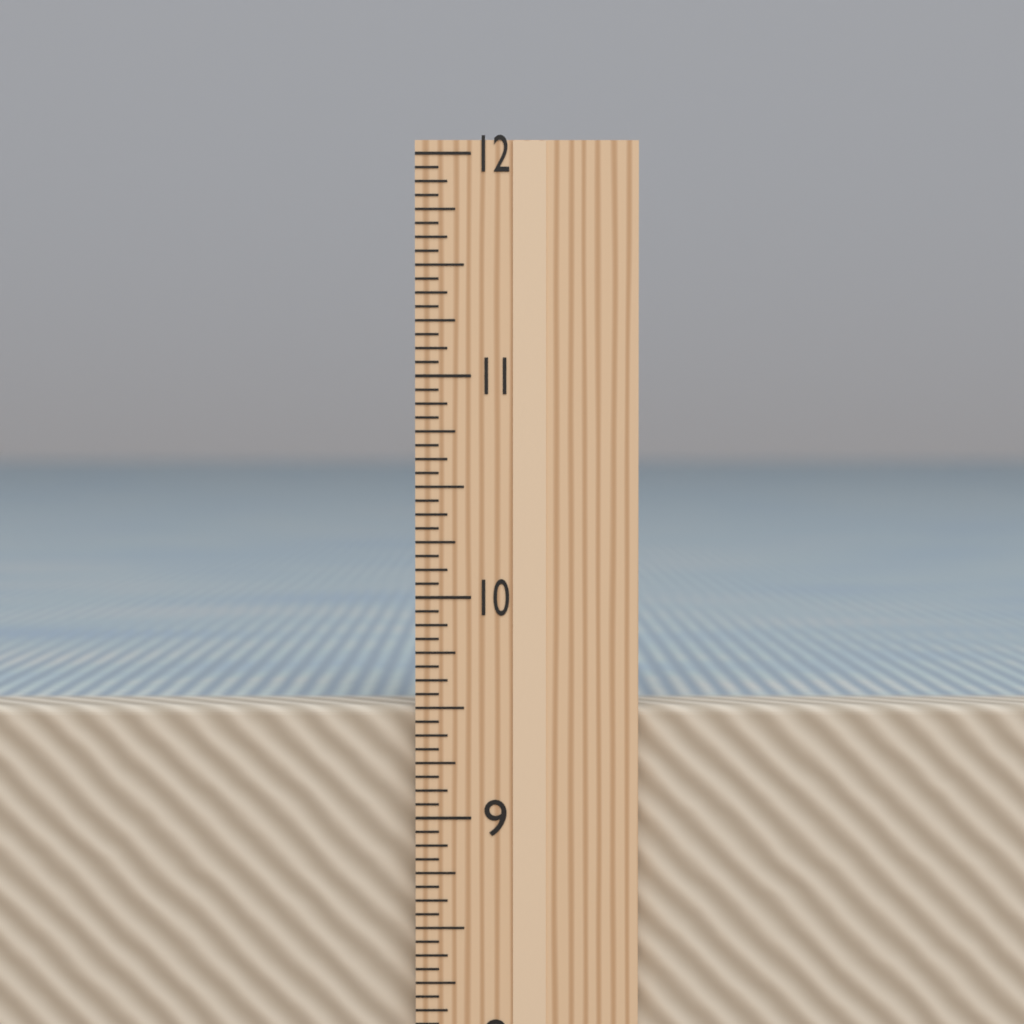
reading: 9.5000 in
